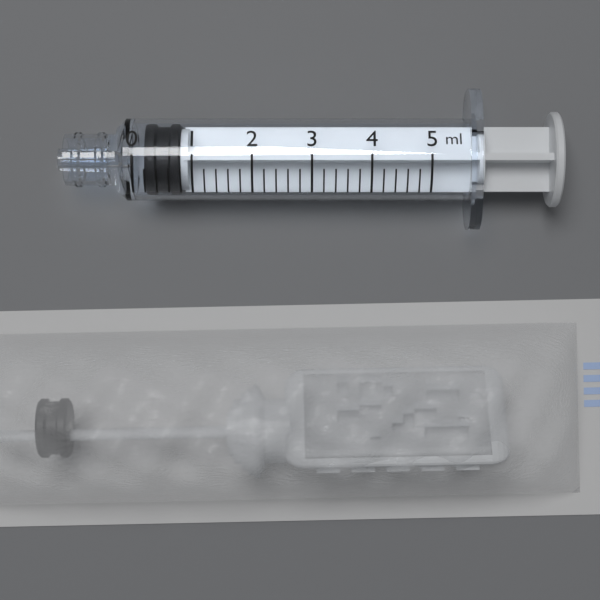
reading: 0.2 ml
